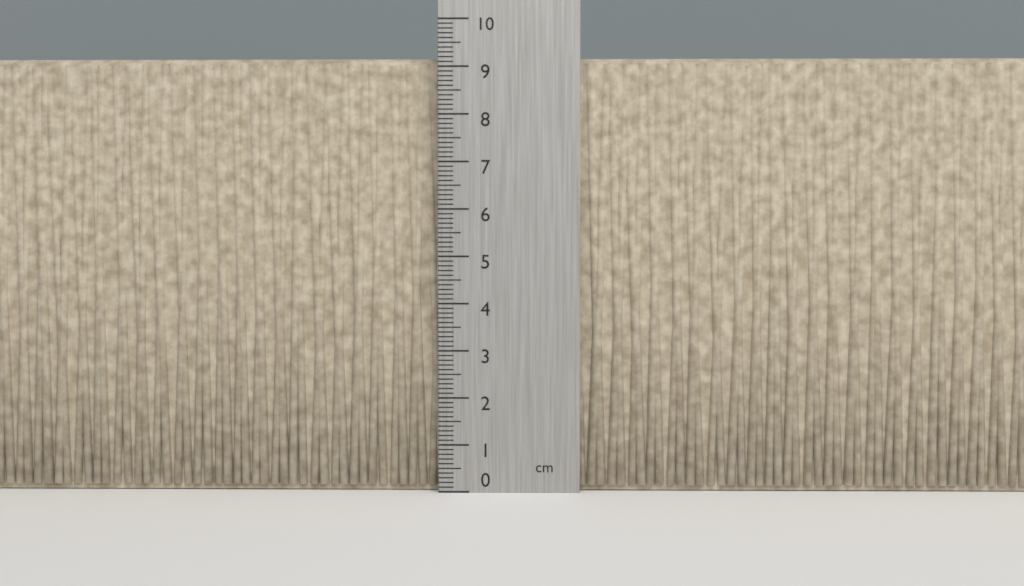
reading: 9.2 cm
